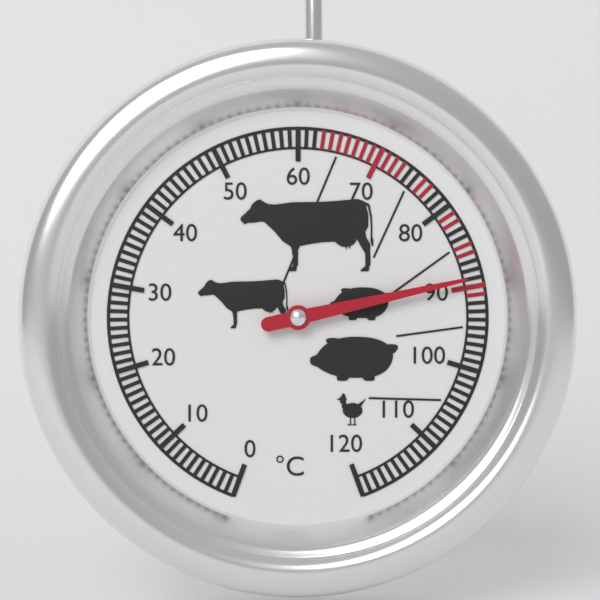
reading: 89 °C
